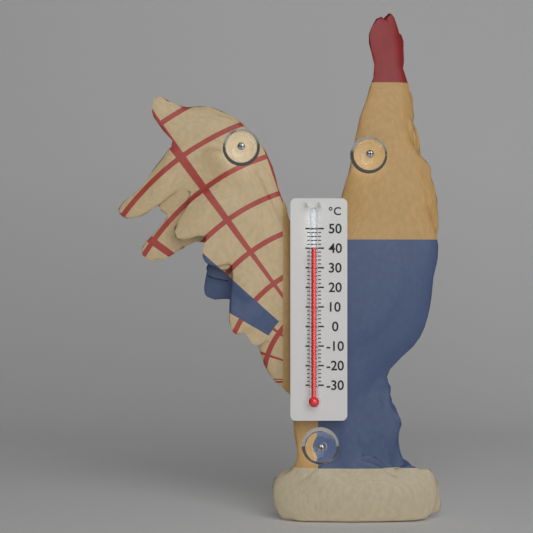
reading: 40 °C
